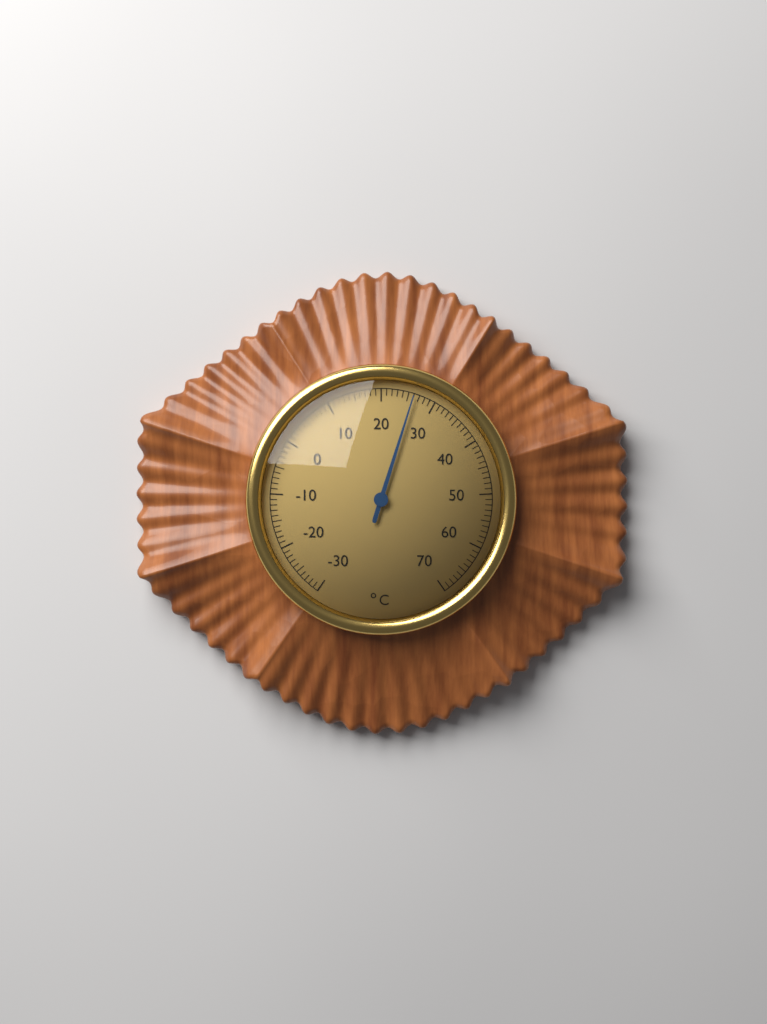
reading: 26 °C
